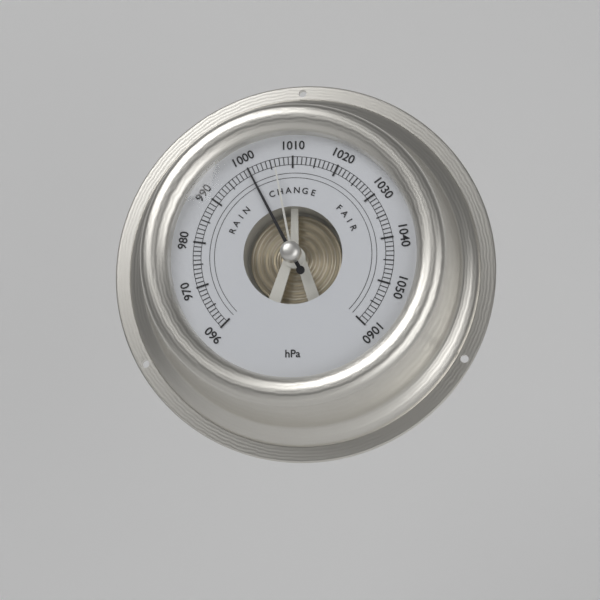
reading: 1000 hPa
